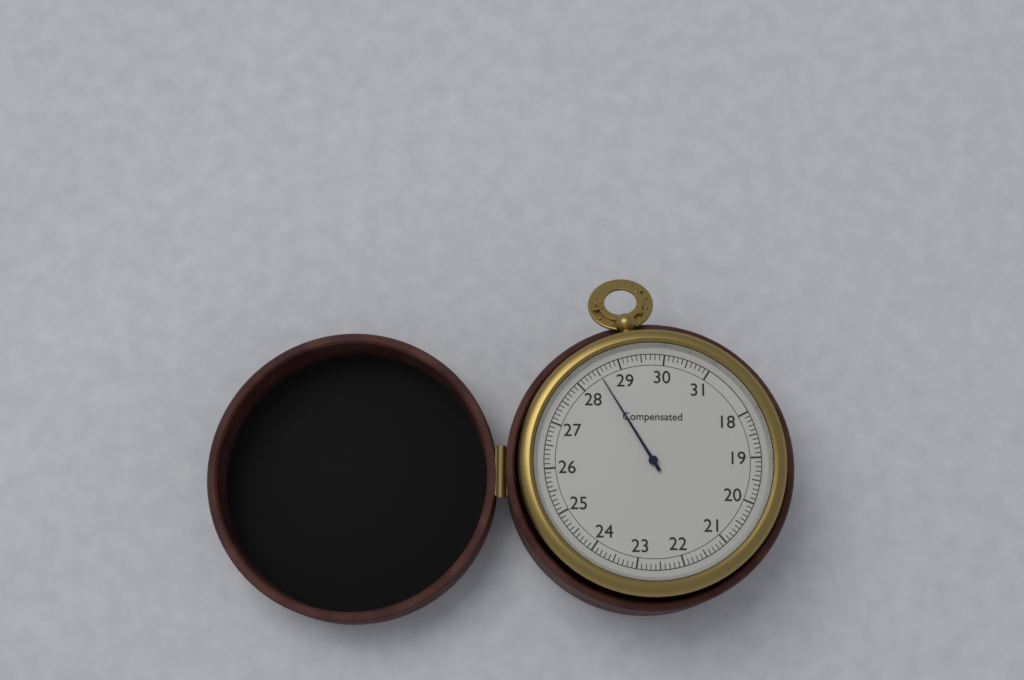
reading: 28.5 (no unit)
